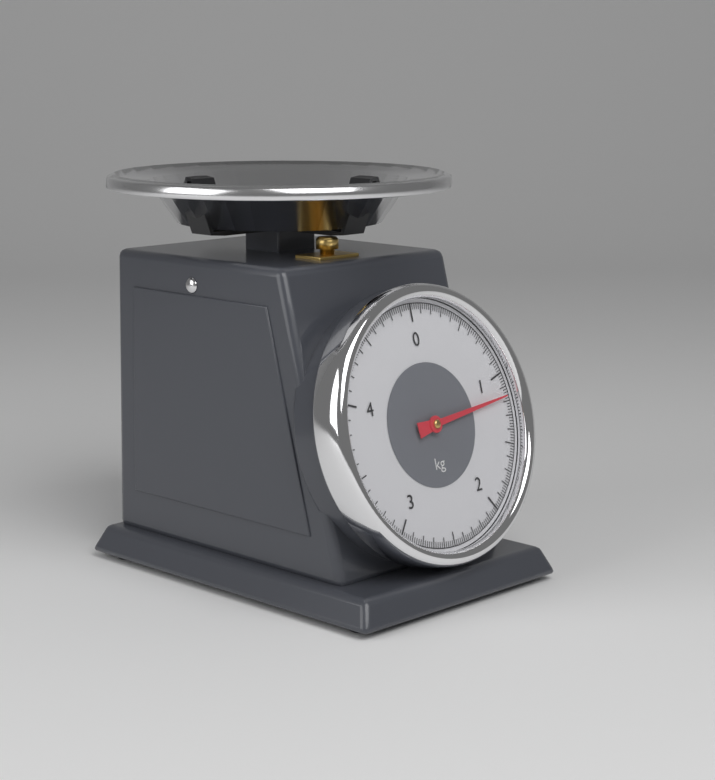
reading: 1.16 kg
